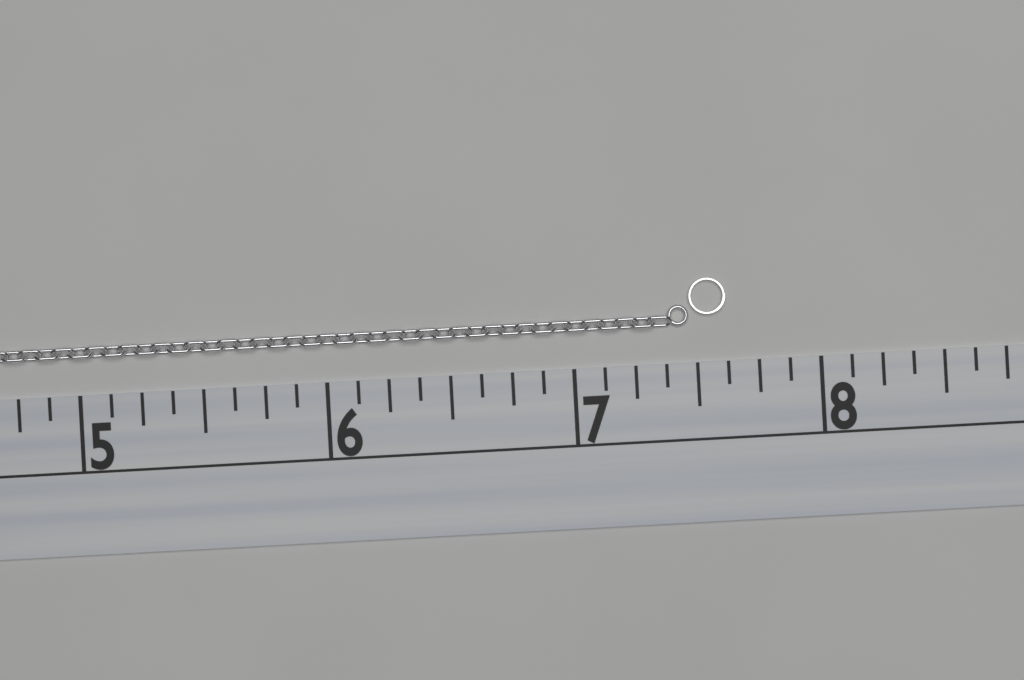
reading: 7.625 (no unit)
